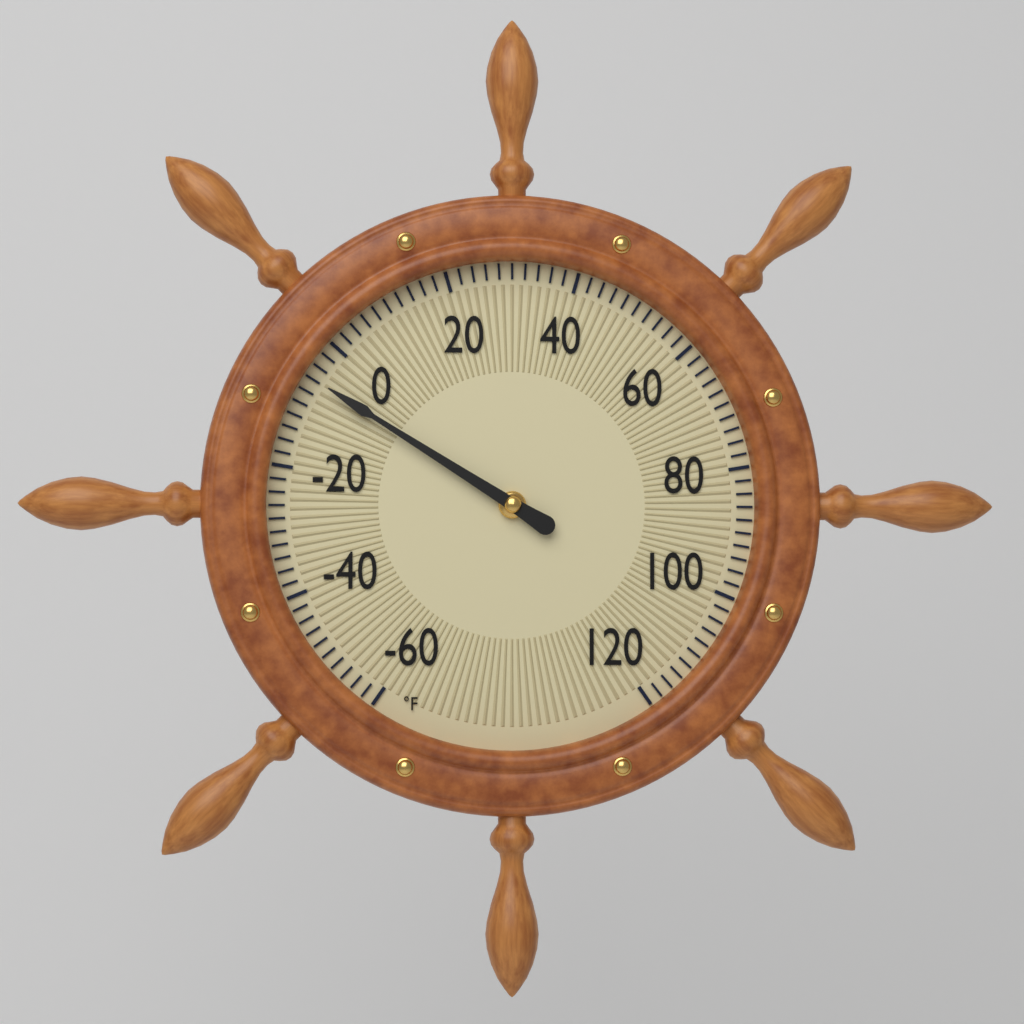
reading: -6 °F
